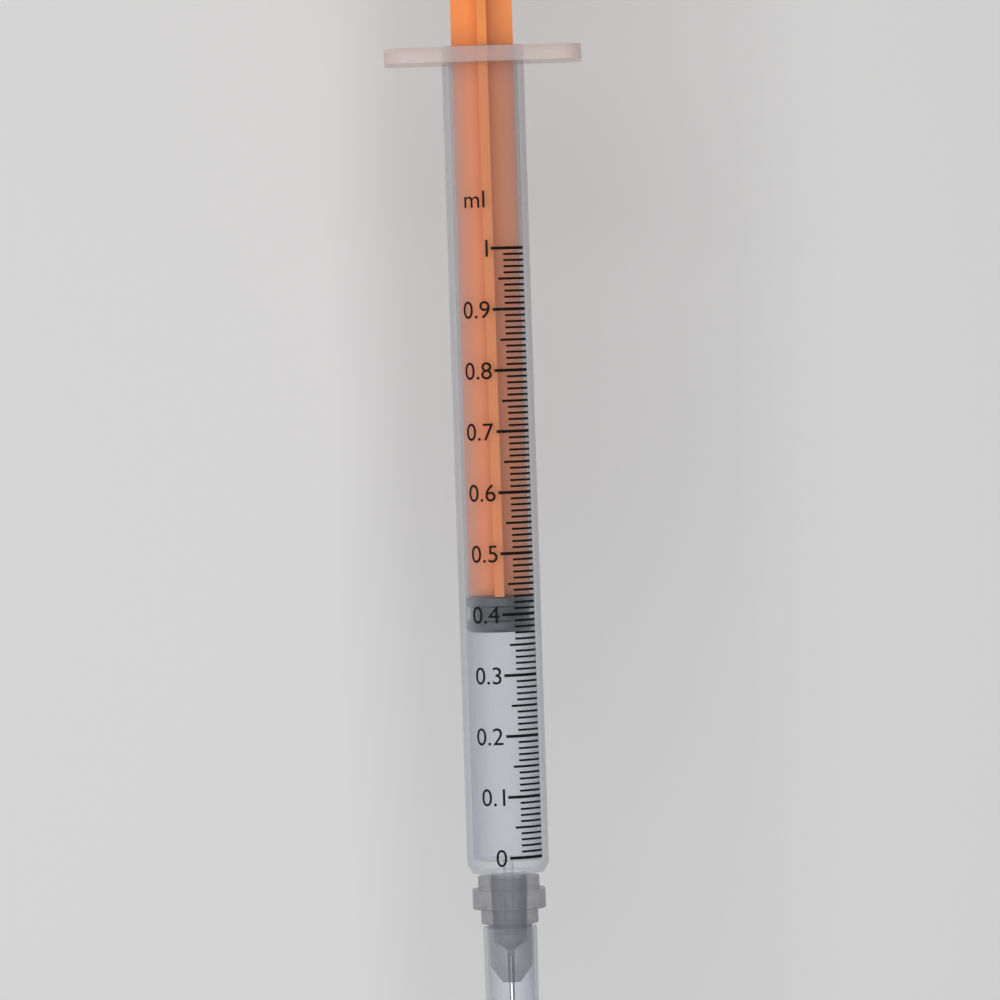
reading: 0.37 ml
